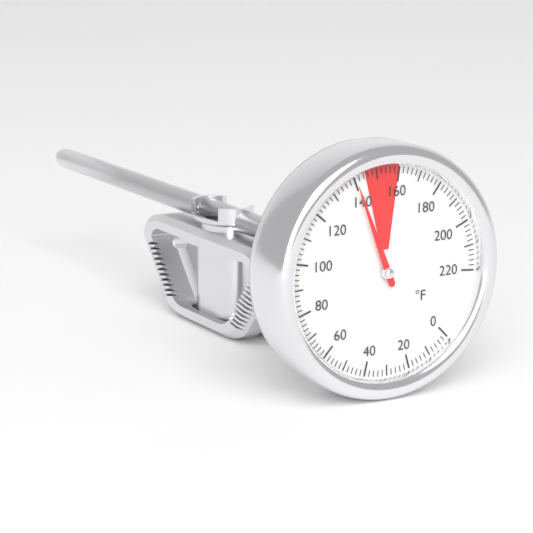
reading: 140 °F
